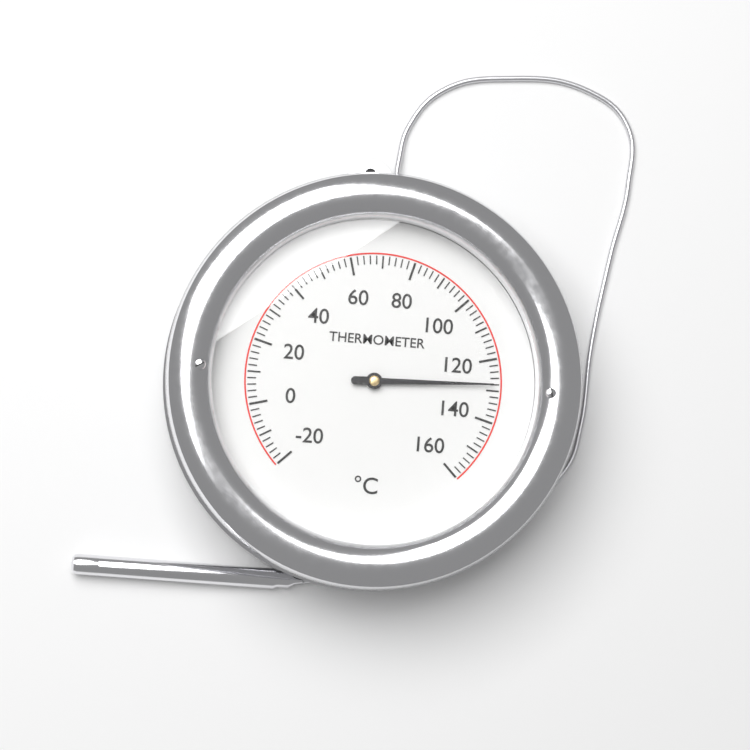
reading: 128 °C
